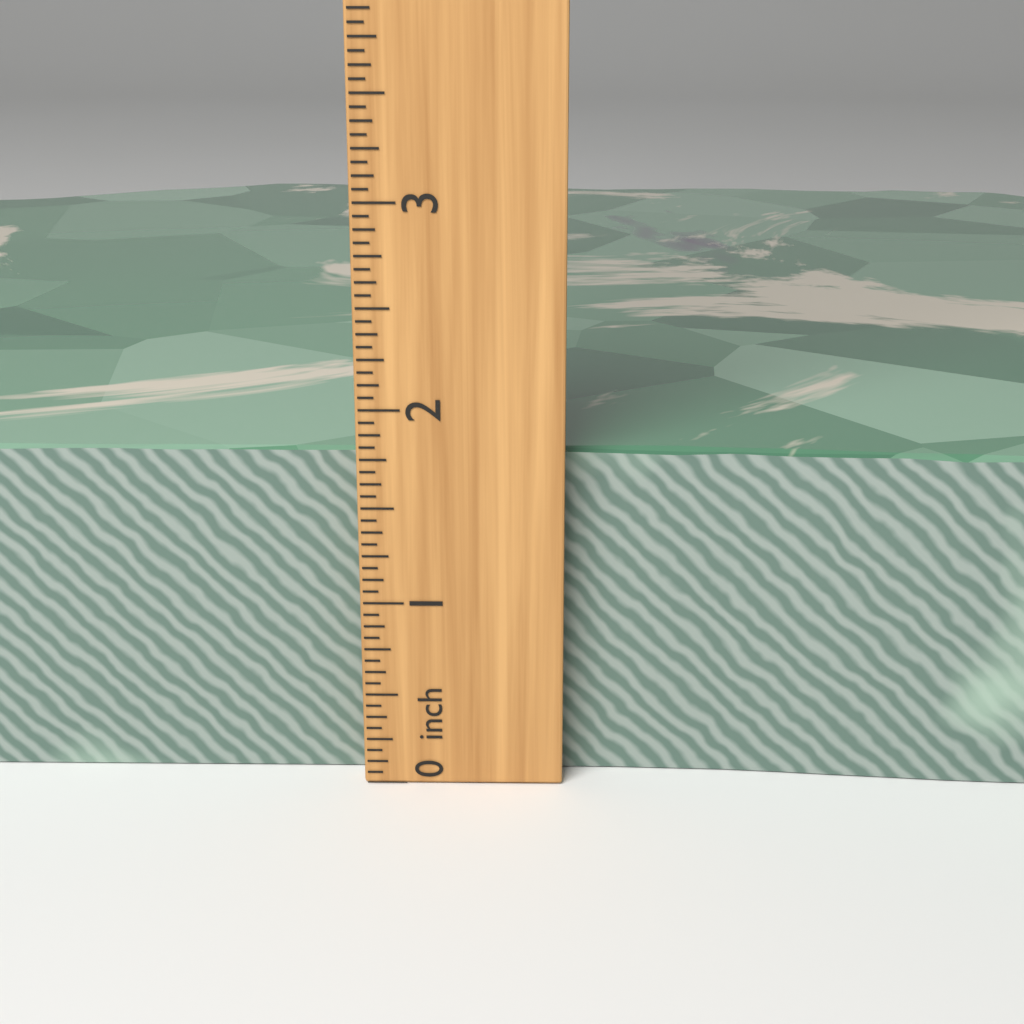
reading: 1.7500 inch
